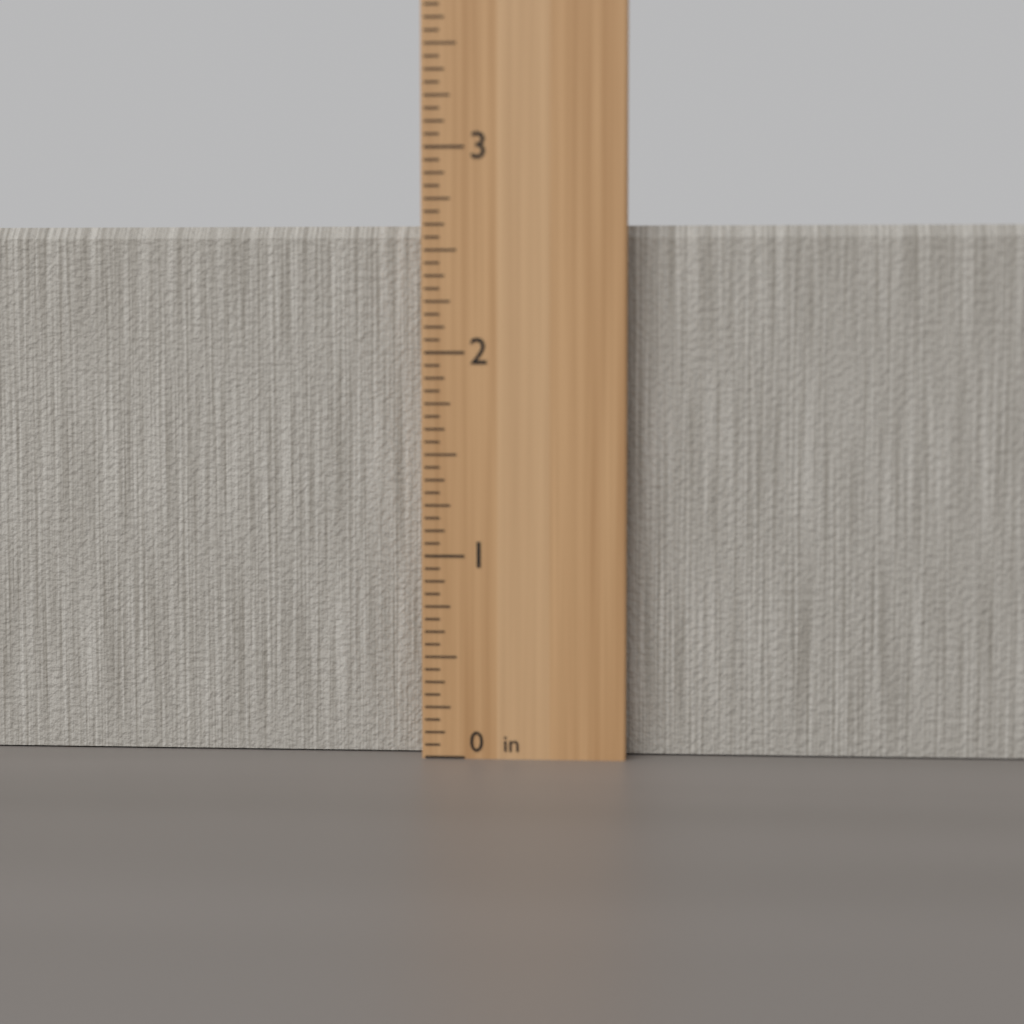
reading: 2.6250 in
